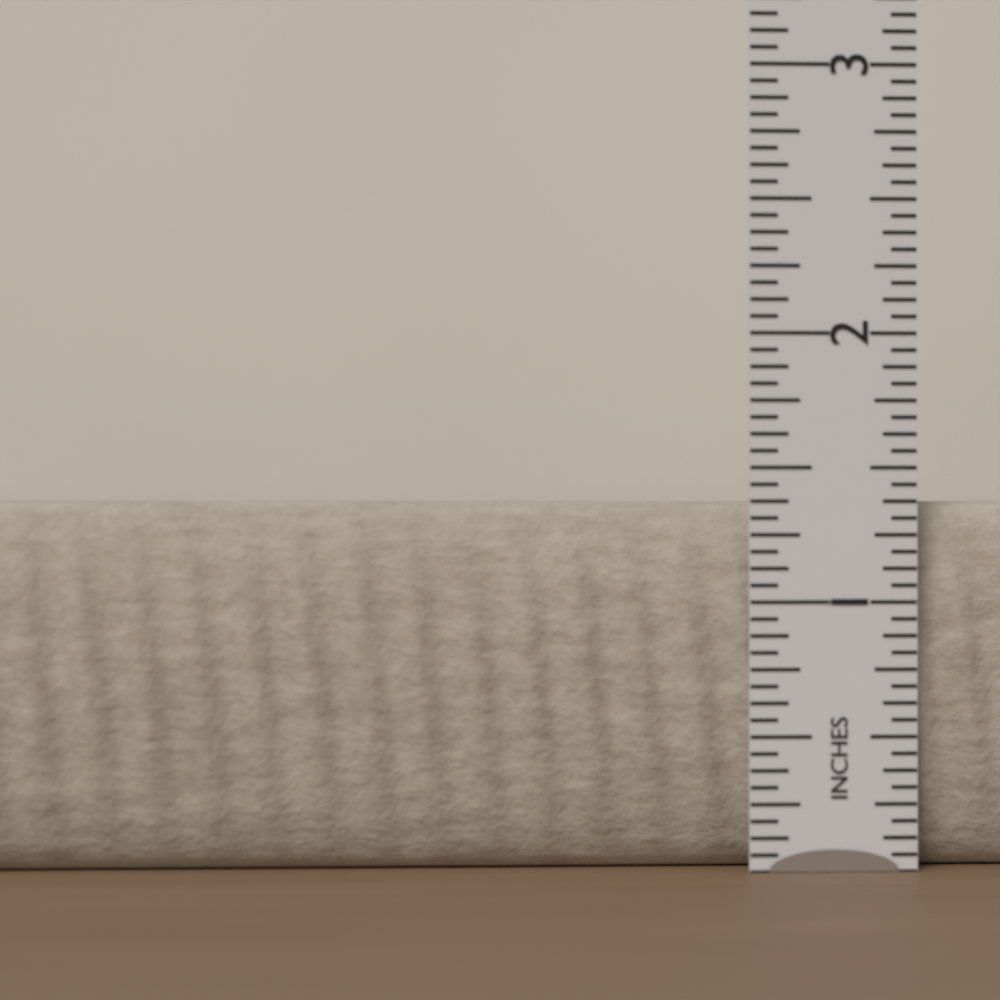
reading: 1.3750 in
